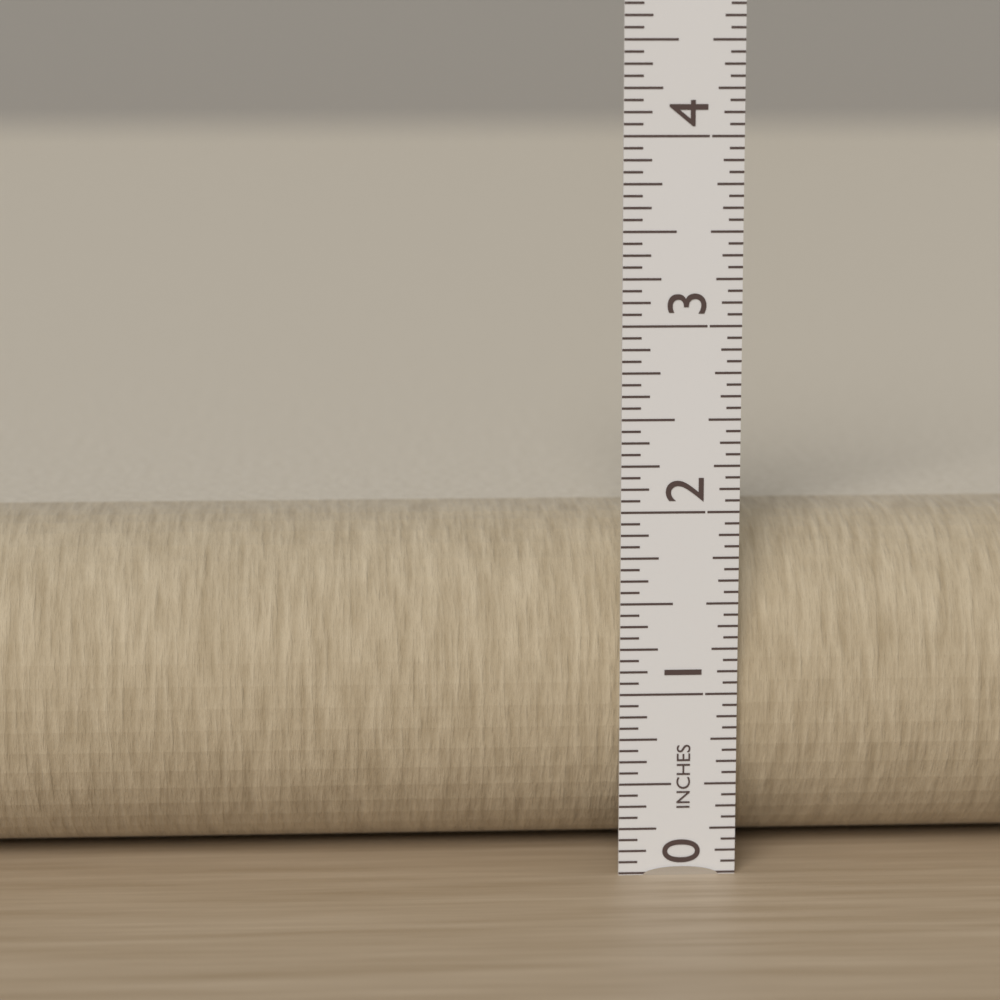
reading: 1.8750 in
